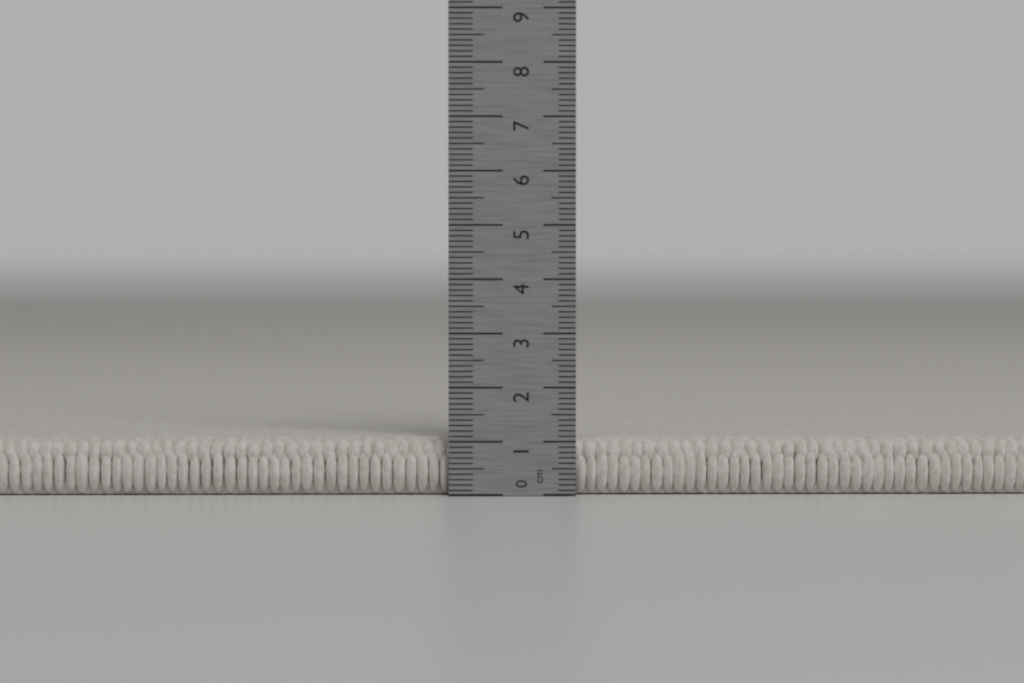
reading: 1.1 cm
